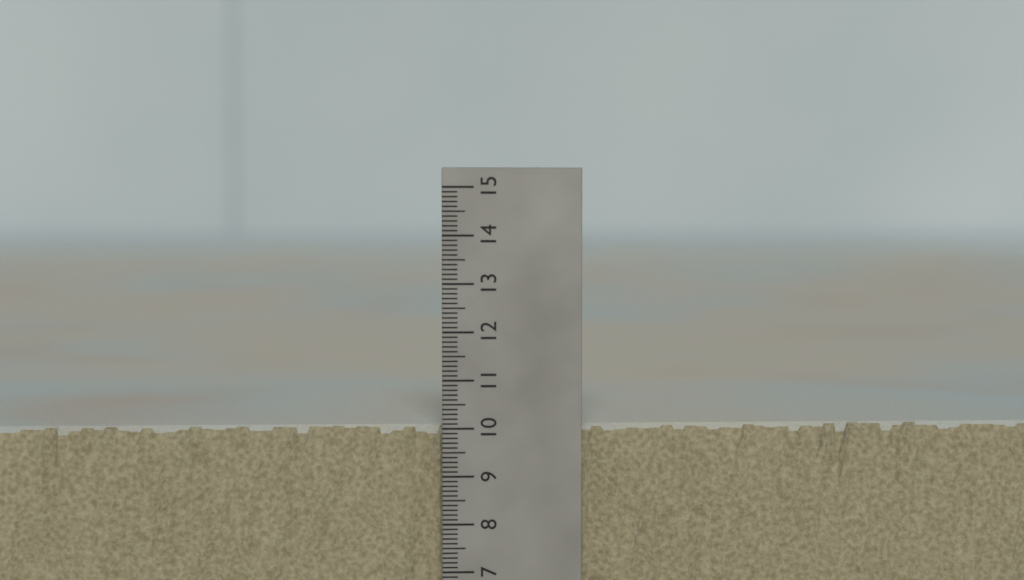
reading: 10.0 (no unit)
